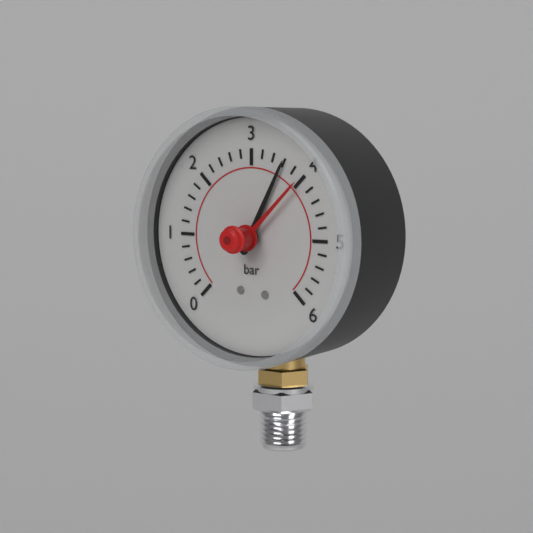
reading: 3.6 bar
